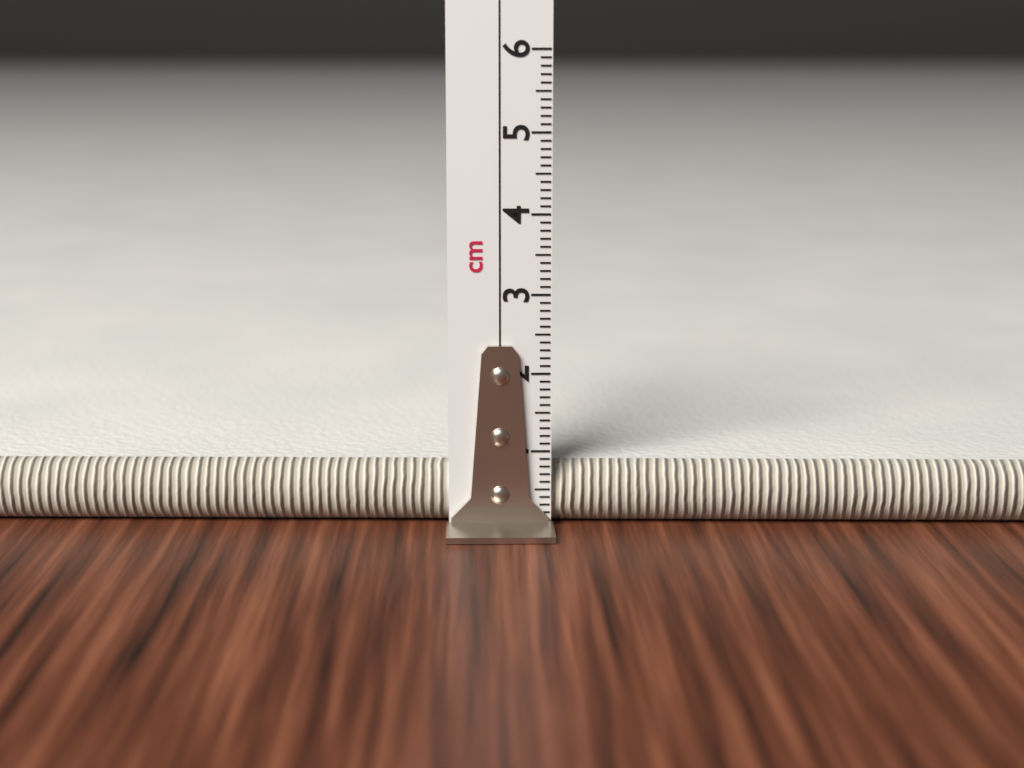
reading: 0.8 cm
